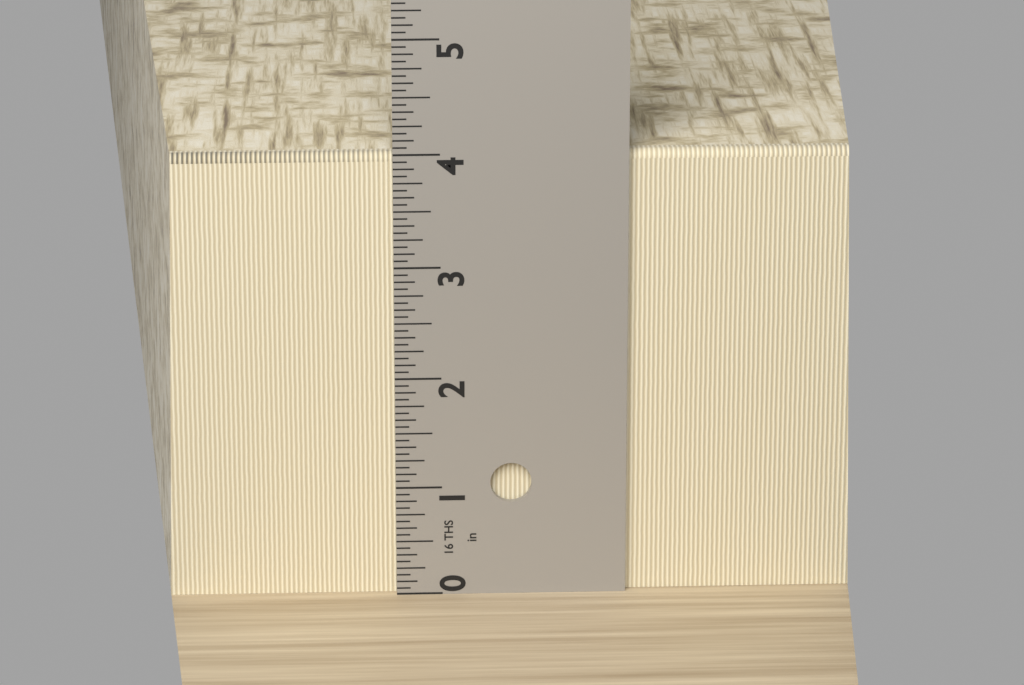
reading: 4.0000 in
